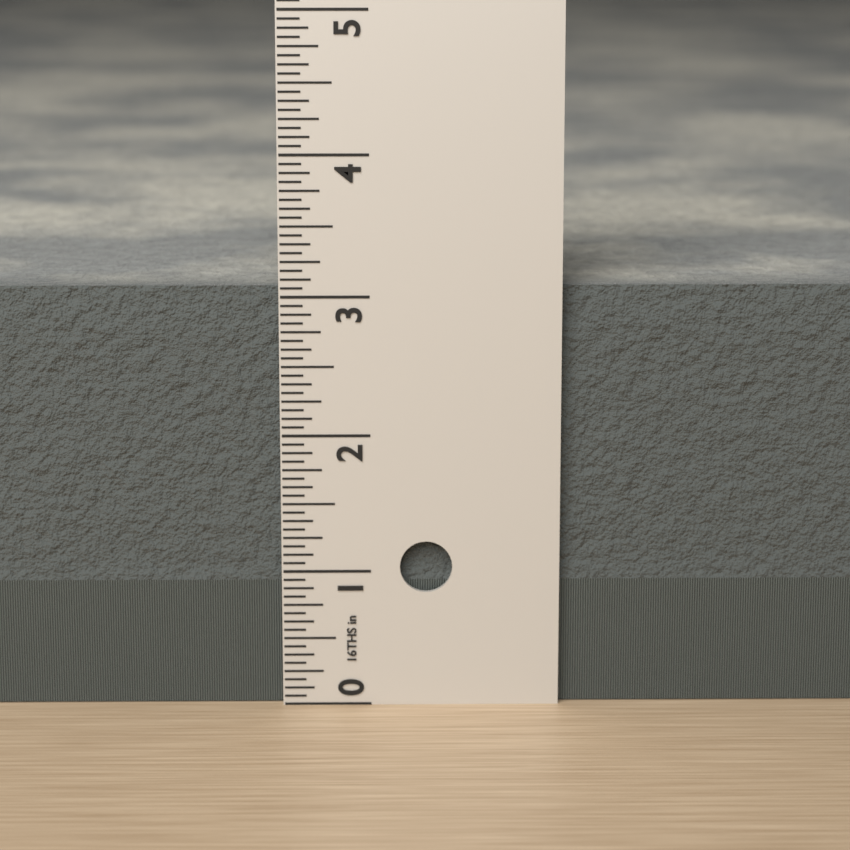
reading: 3.0625 in
